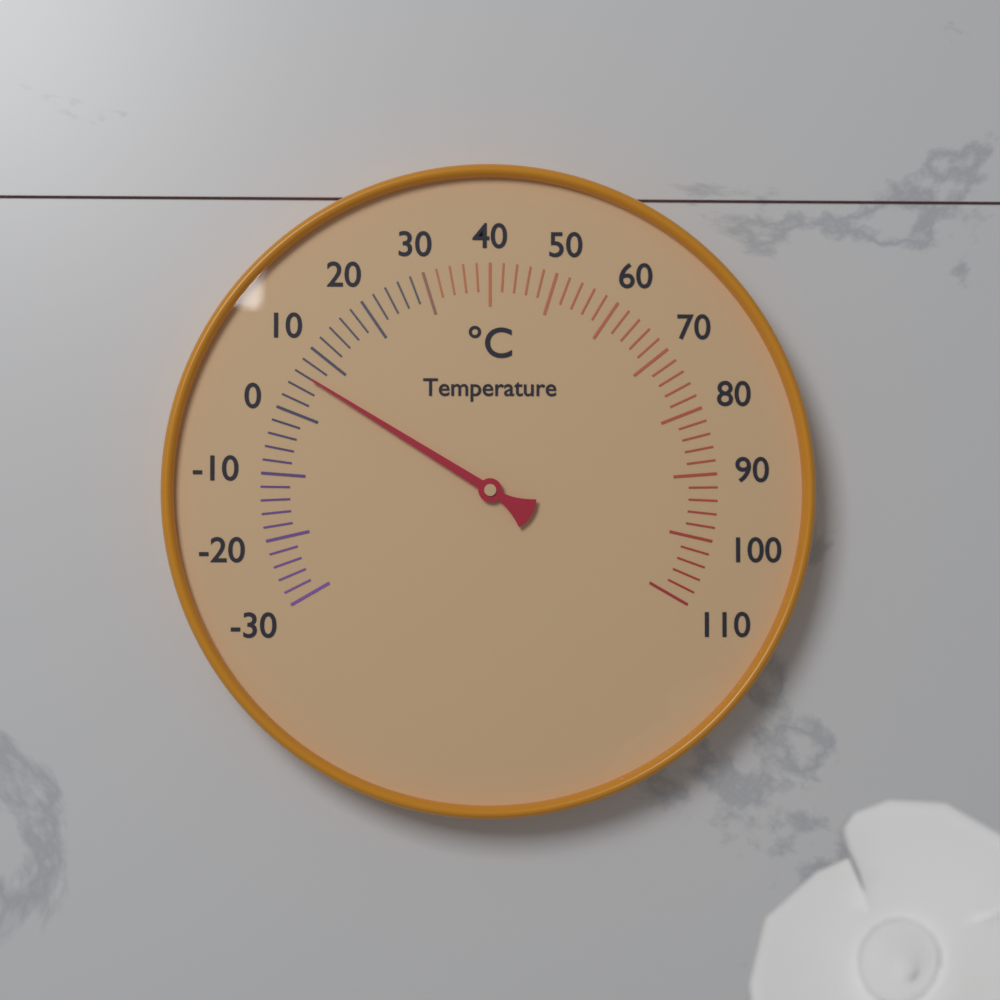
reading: 6 °C
